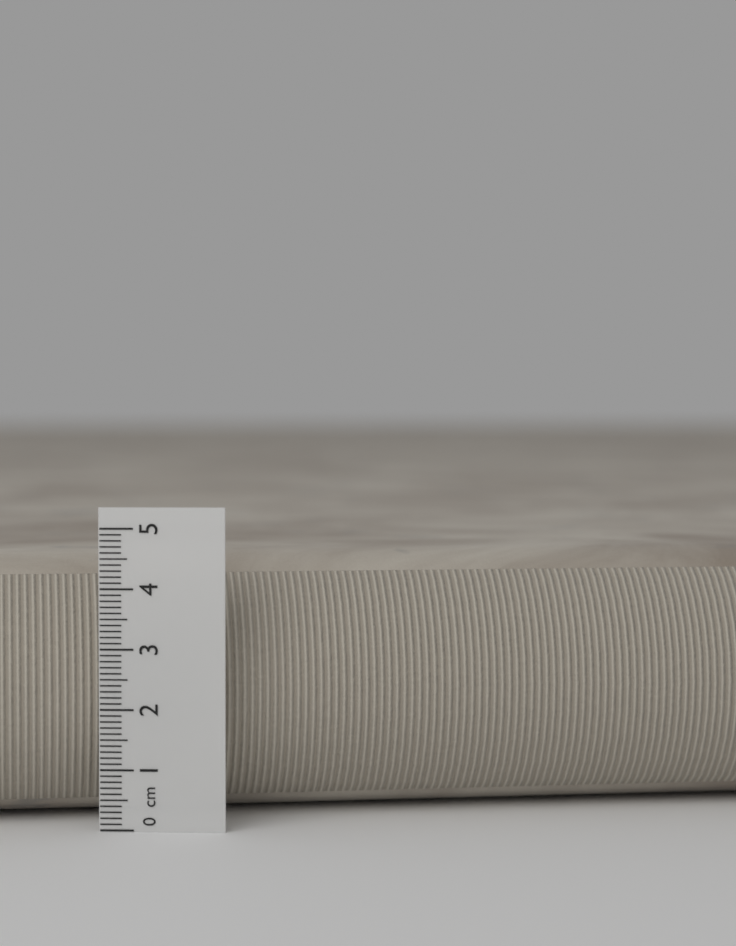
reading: 4.5 cm
